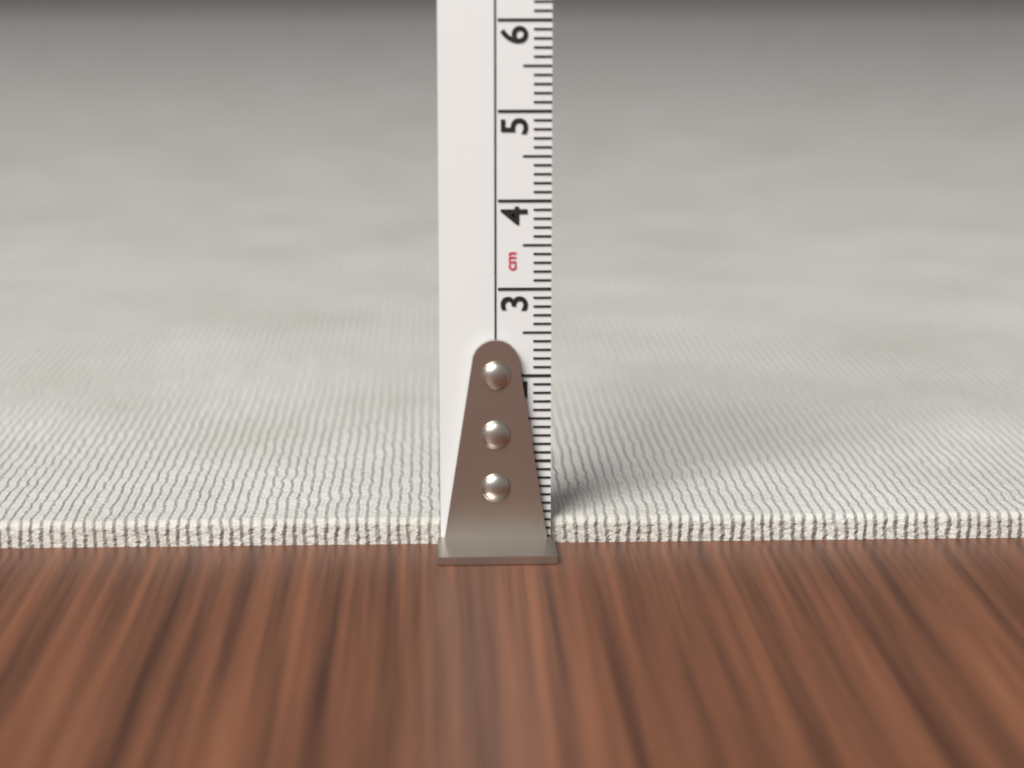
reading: 0.3 cm
